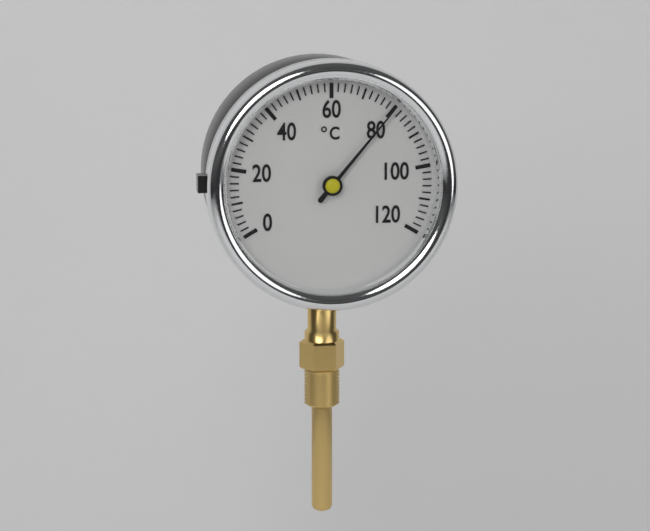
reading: 80 °C
